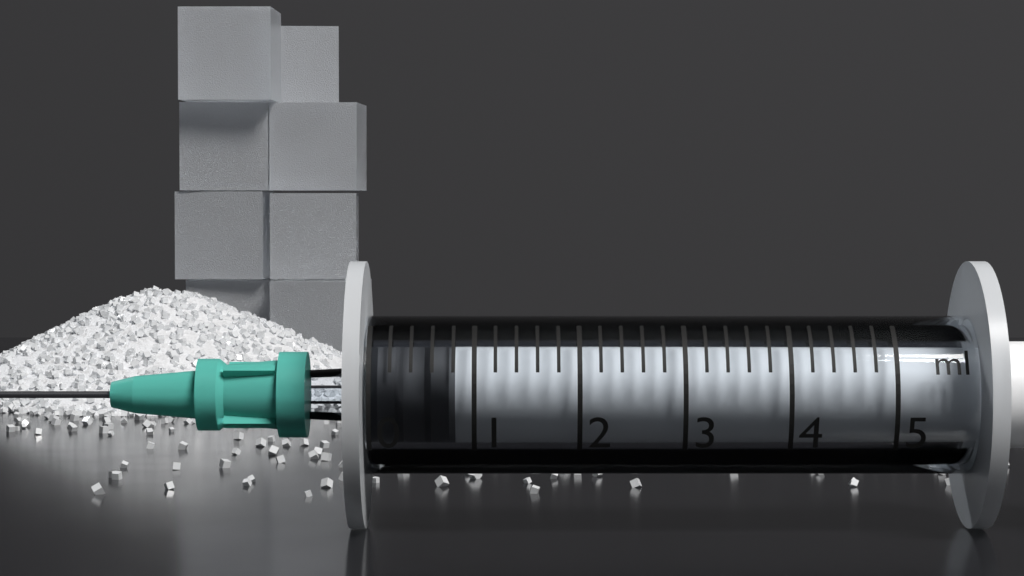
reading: 0.0 ml
